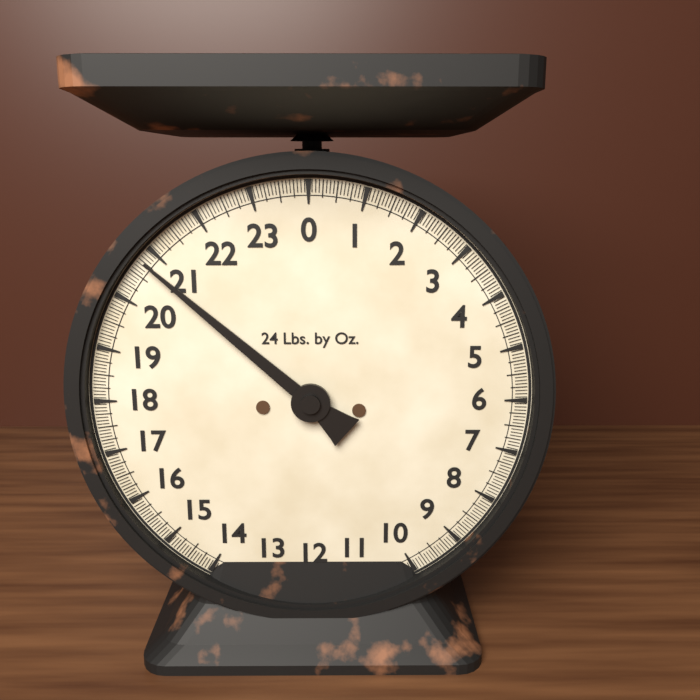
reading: 20.7500 lb
